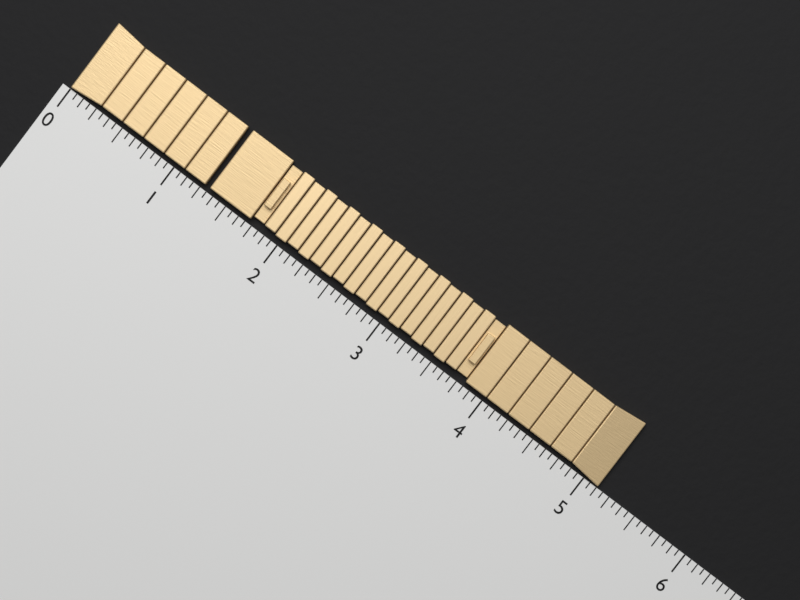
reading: 5.1250 (no unit)
